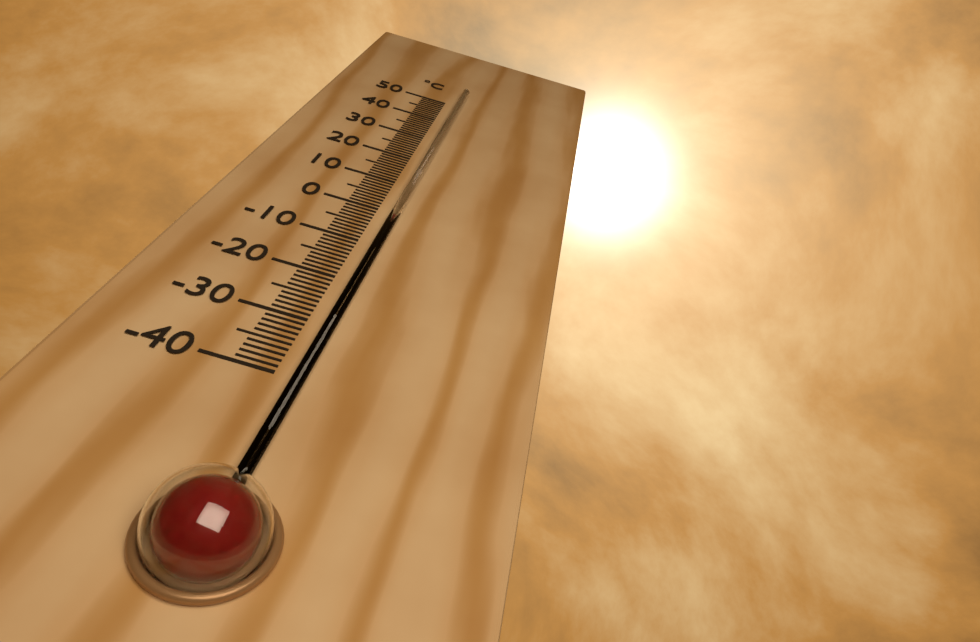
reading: -2 °C
